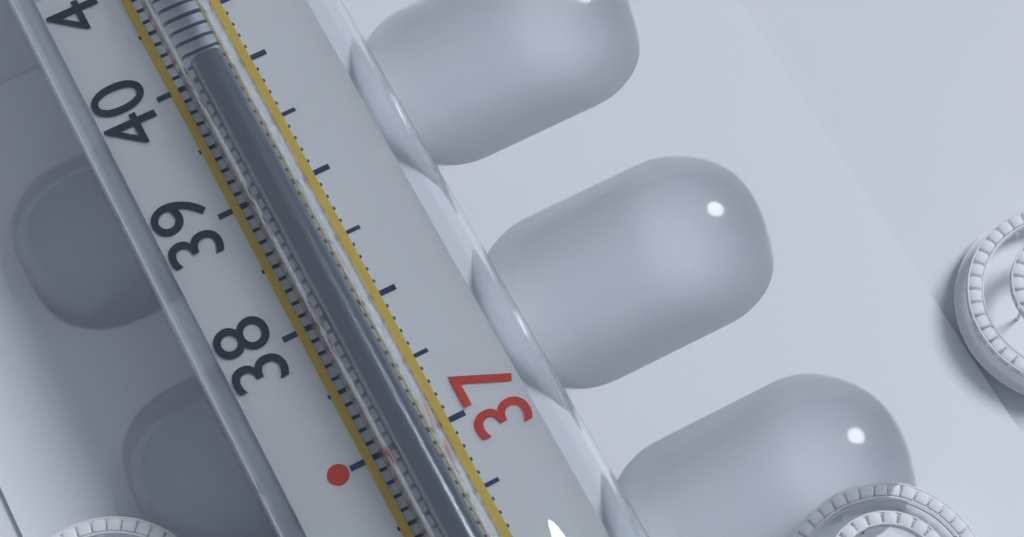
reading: 40.0 °C
